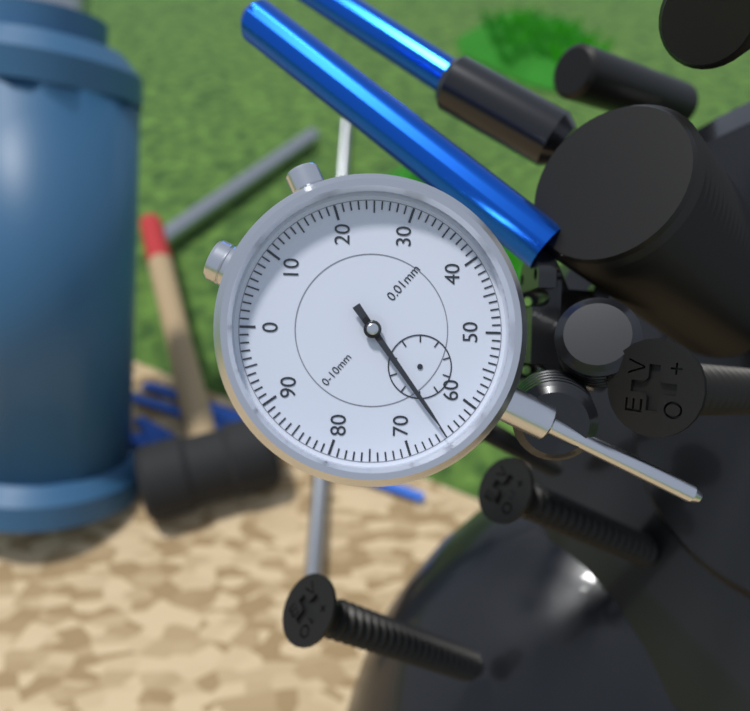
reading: 0.65 mm
